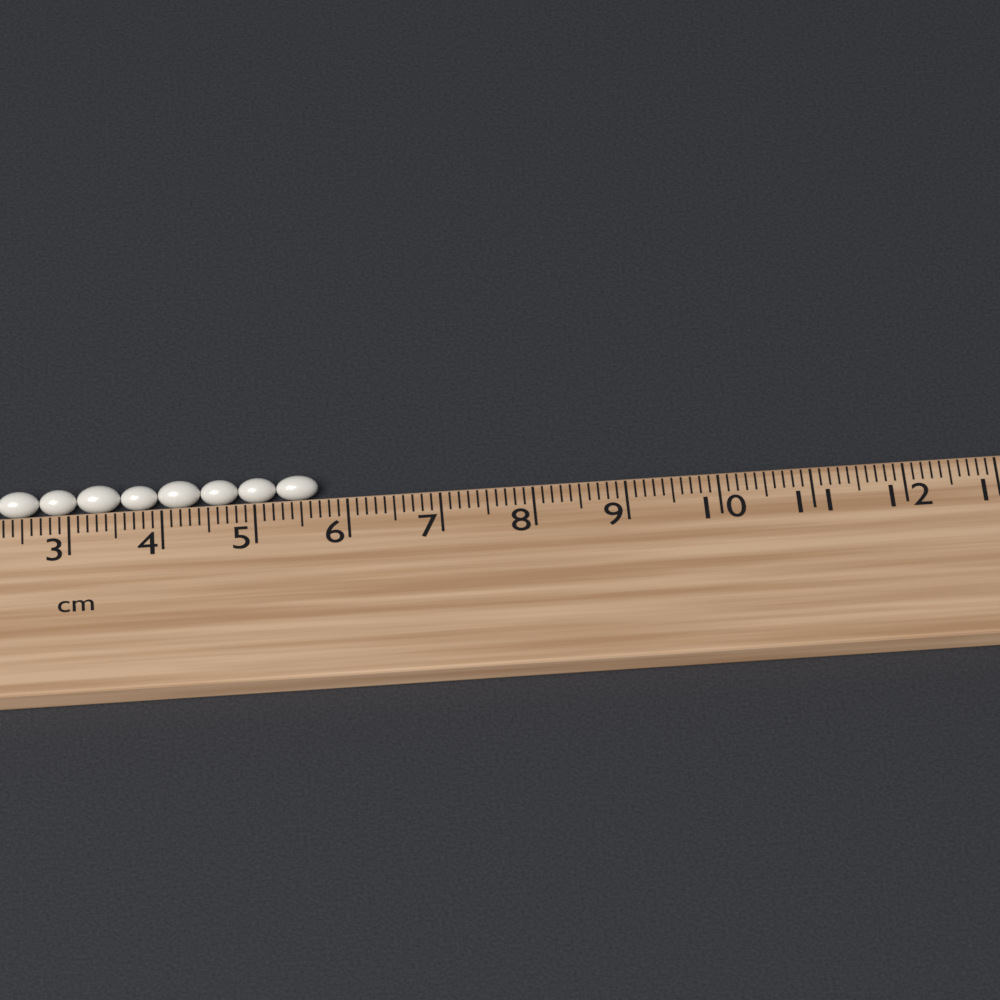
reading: 5.7 cm
